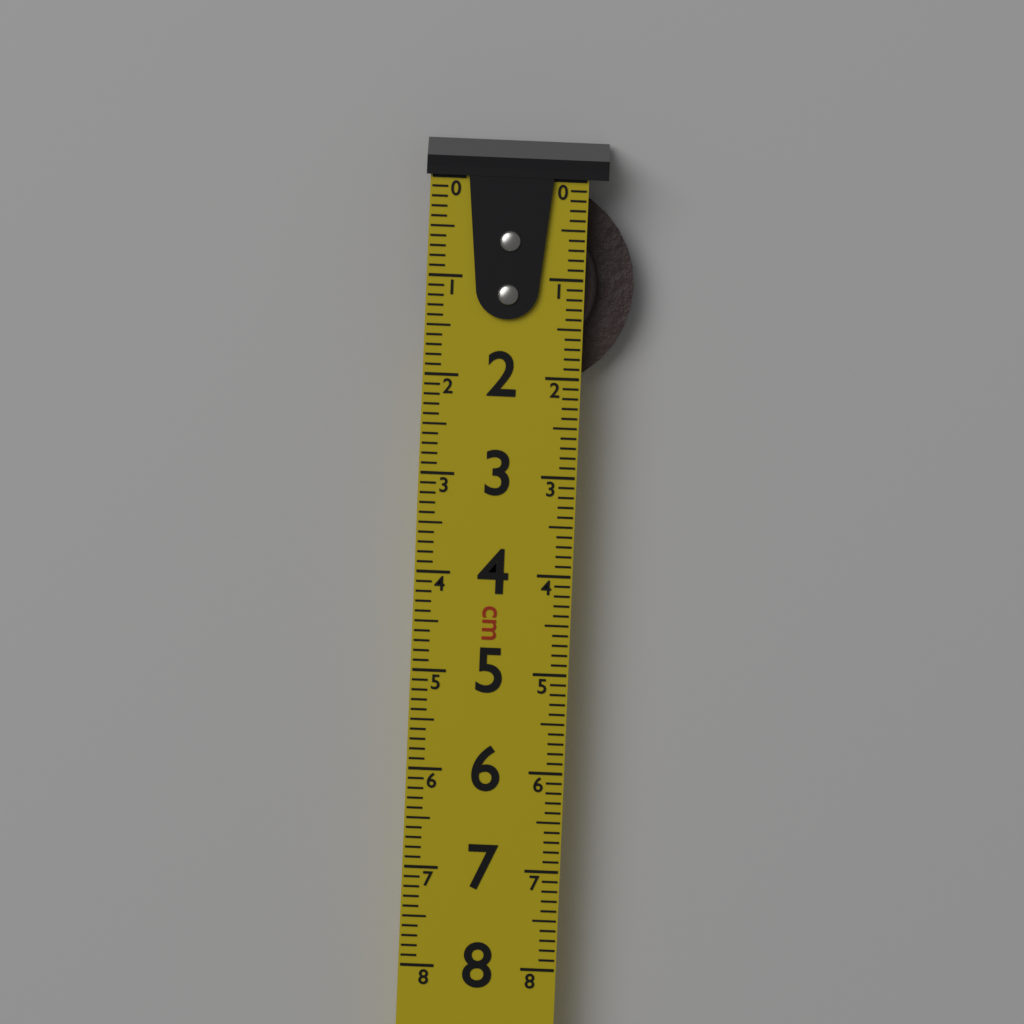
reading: 2.1 cm
